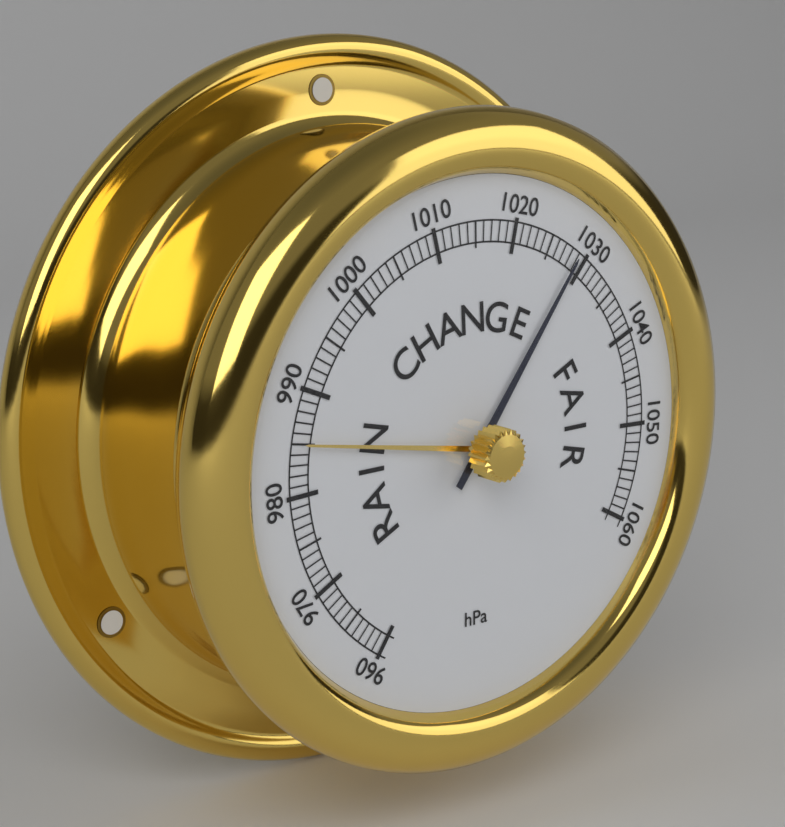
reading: 1029 hPa
